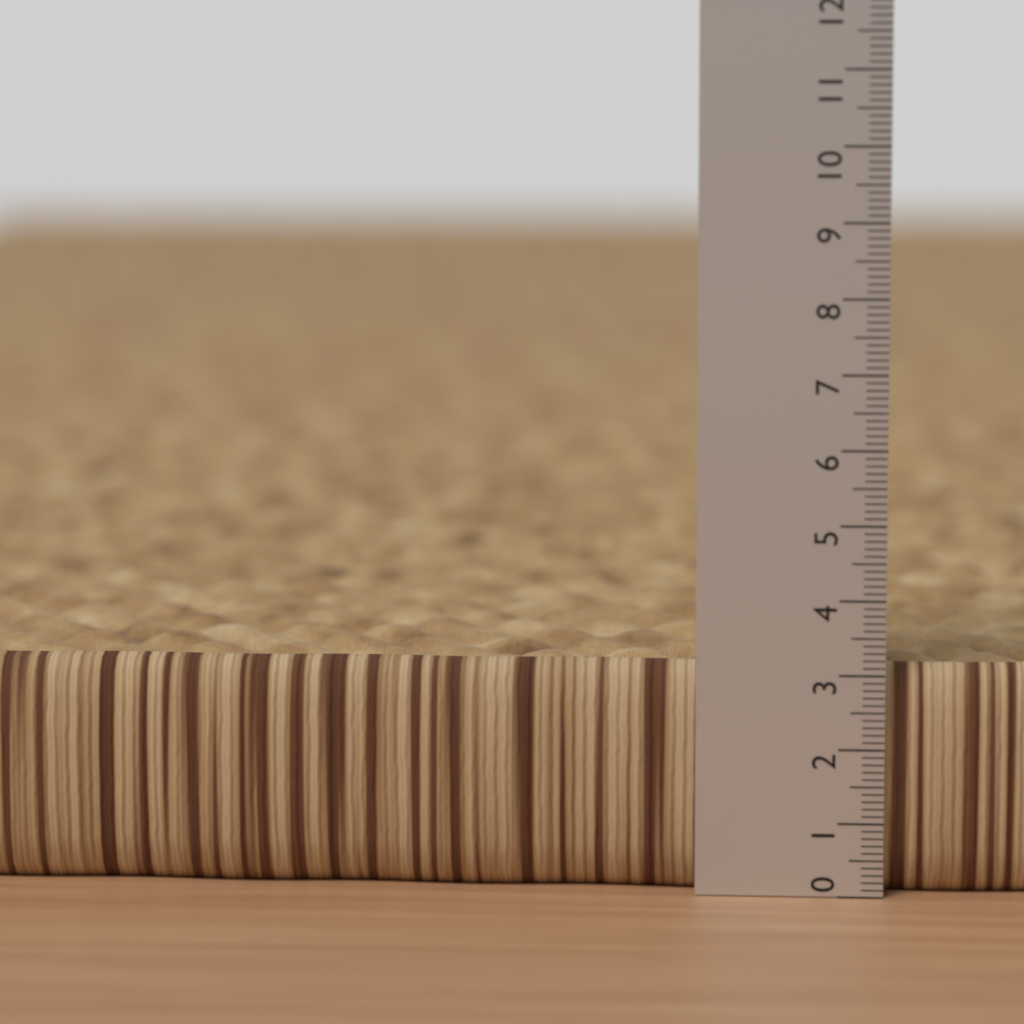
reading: 3.1 (no unit)
